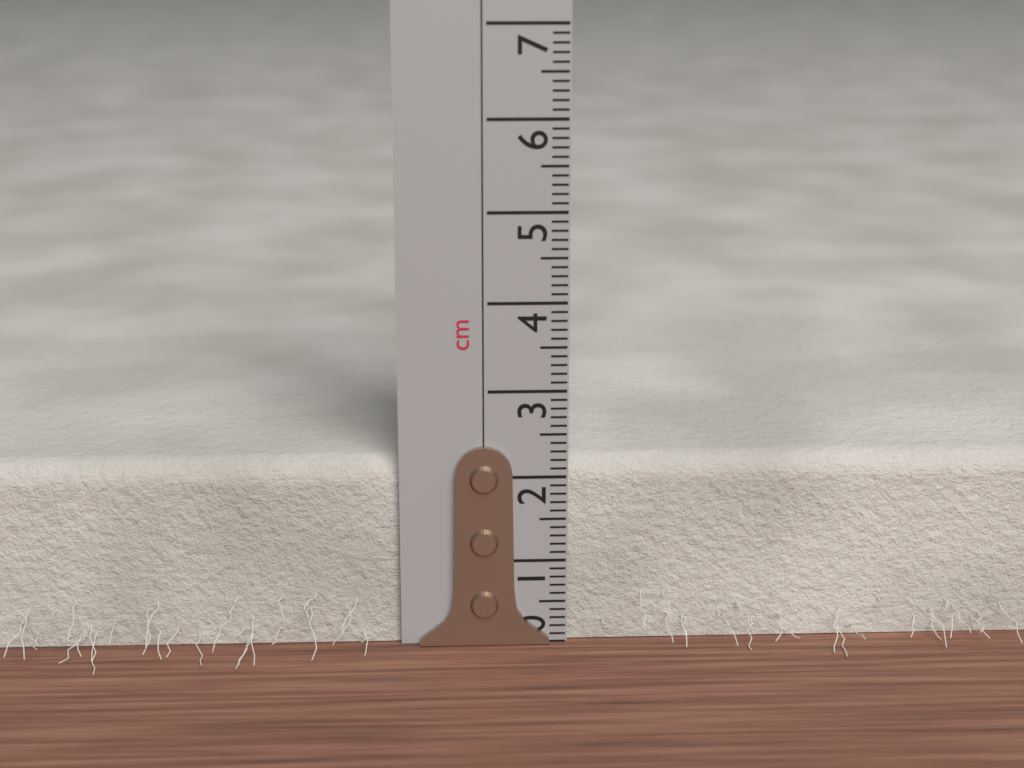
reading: 2.2 cm
